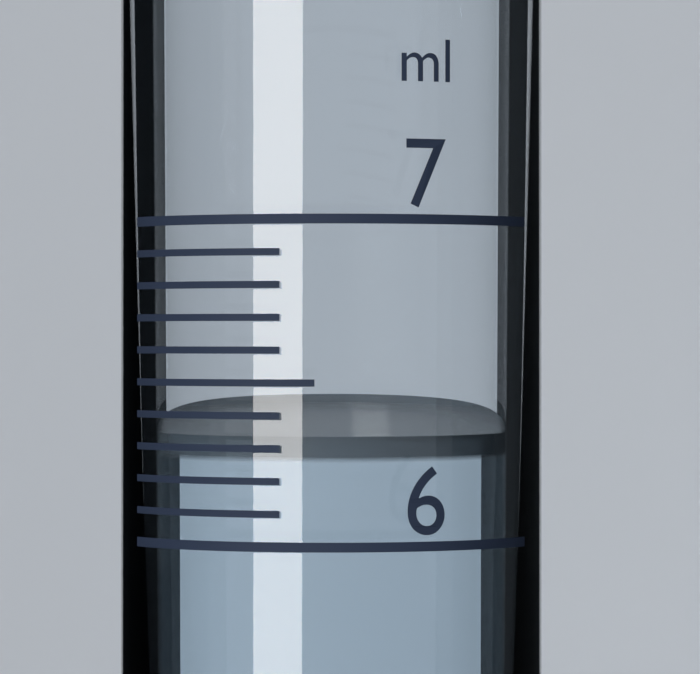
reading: 6.3 ml
